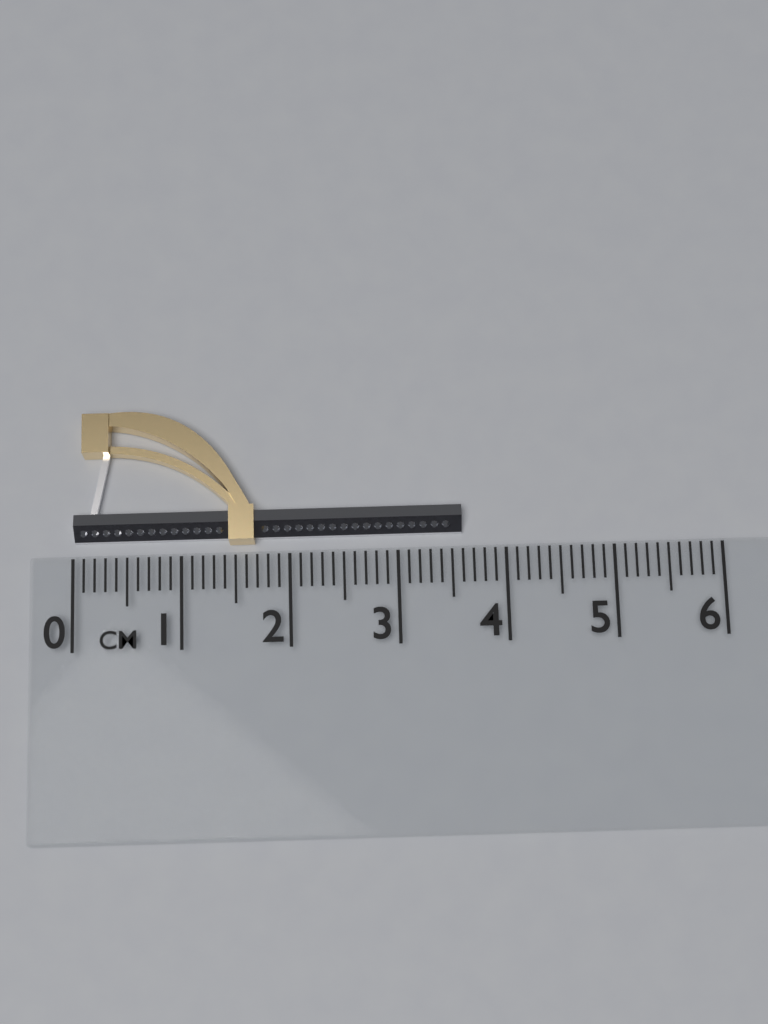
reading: 3.6 cm
